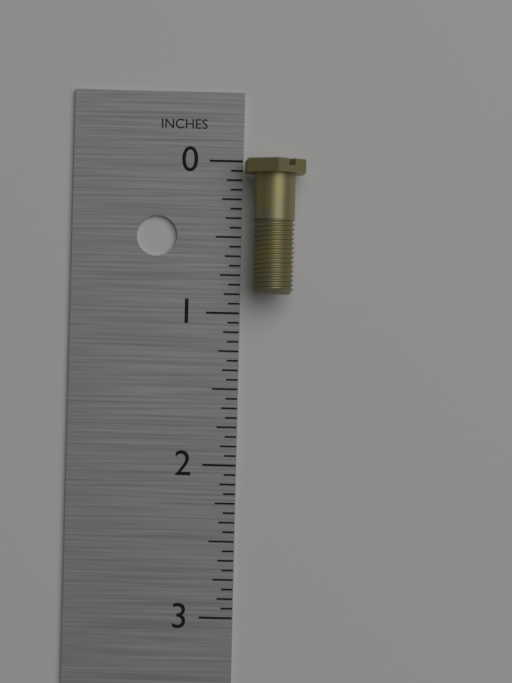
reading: 0.8750 in
